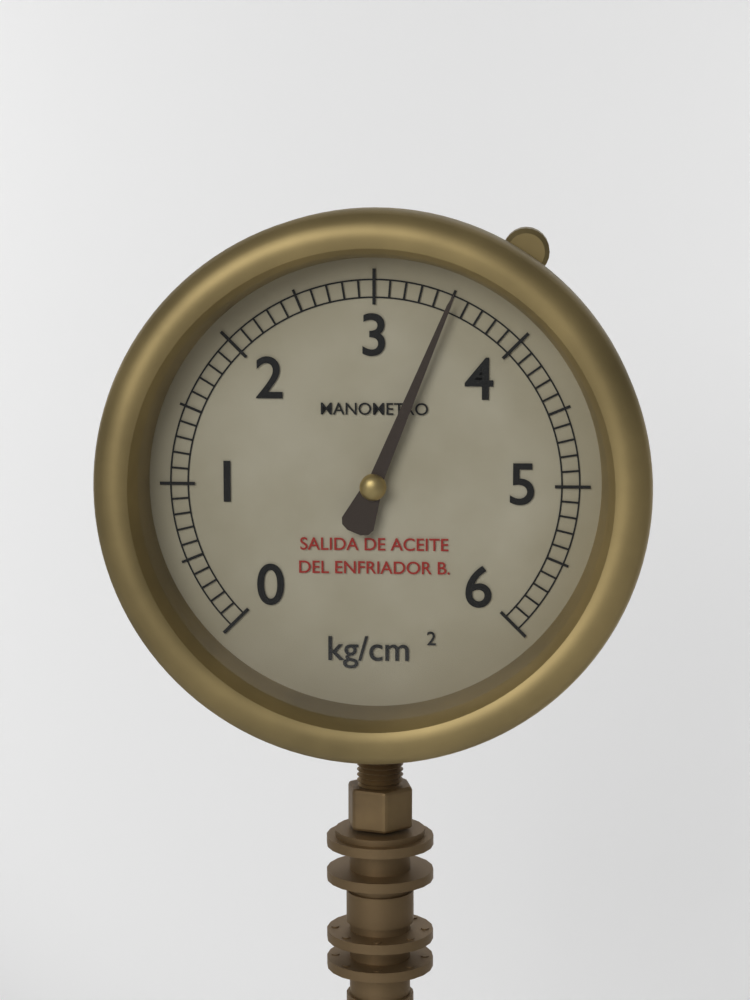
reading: 3.5 kg/cm²
